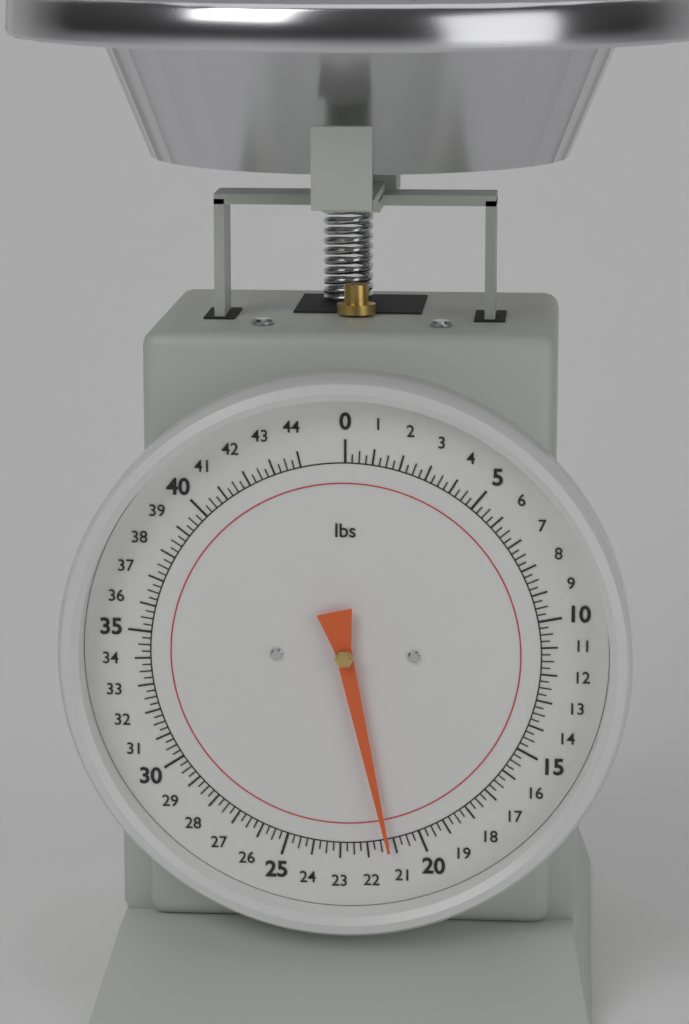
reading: 21.25 lbs
